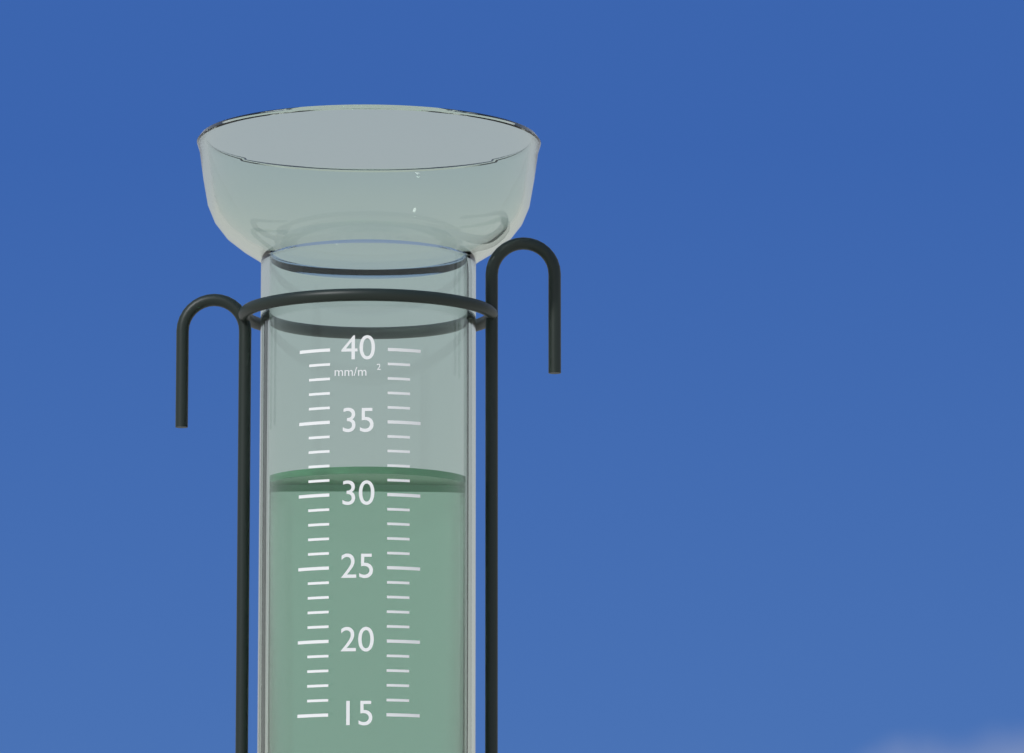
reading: 32 mm/m²
